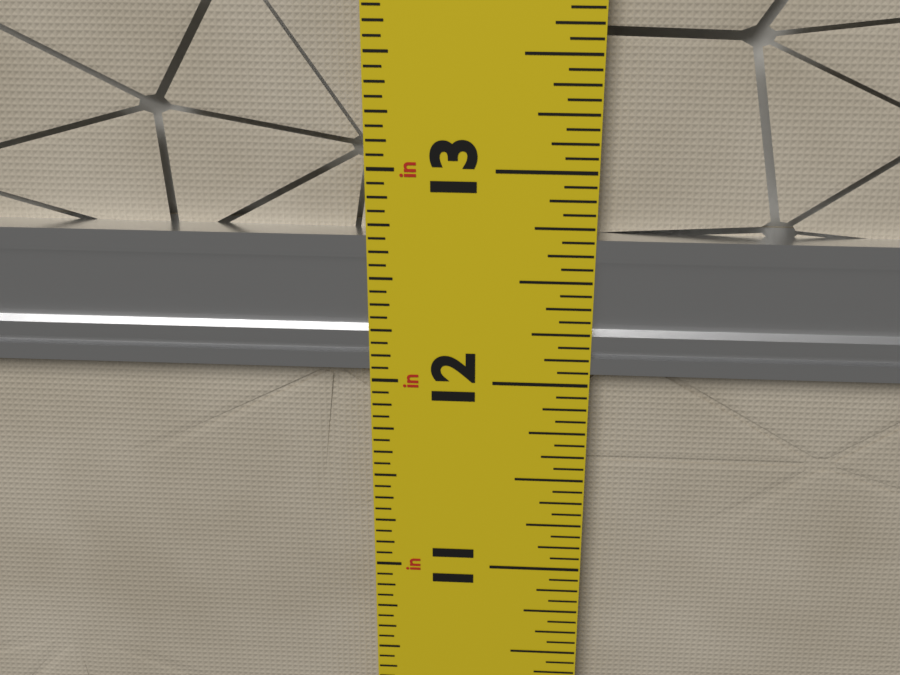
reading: 12.6875 in
